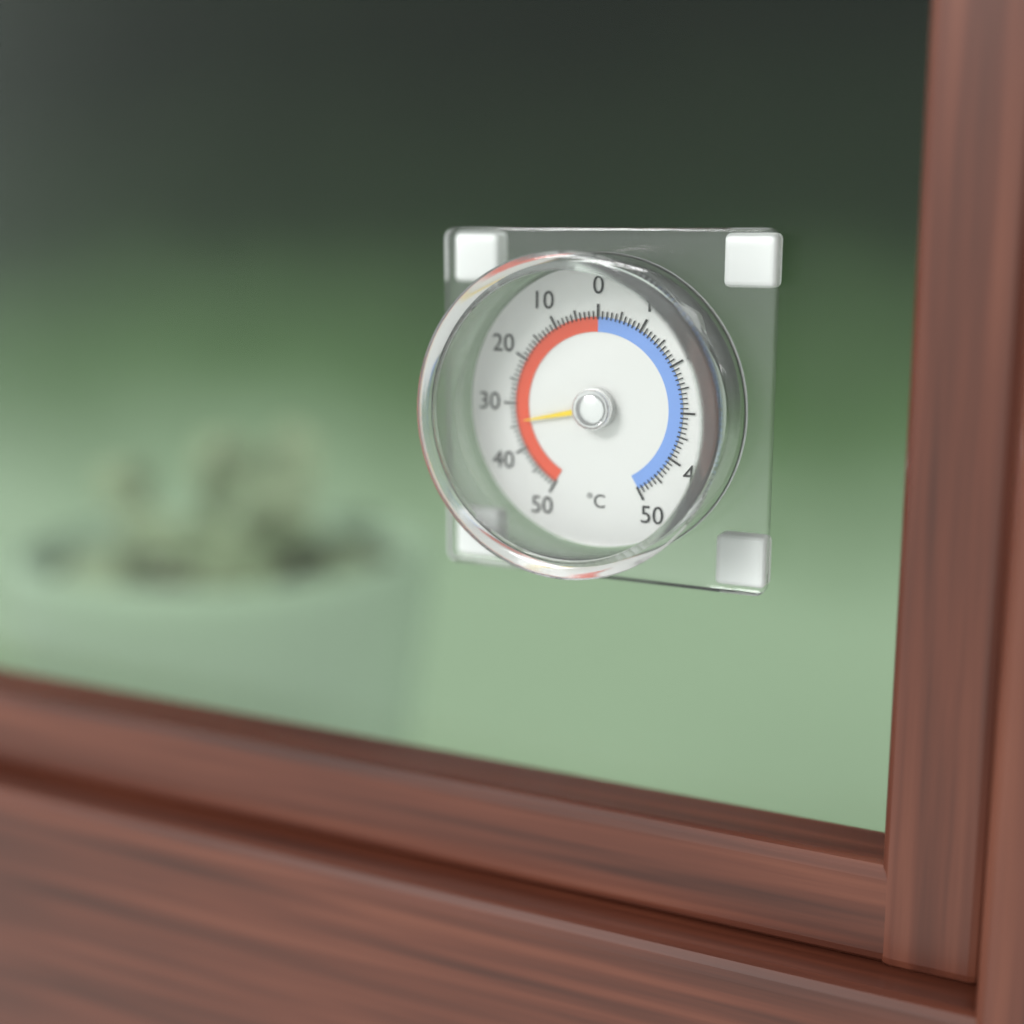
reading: 34 °C
